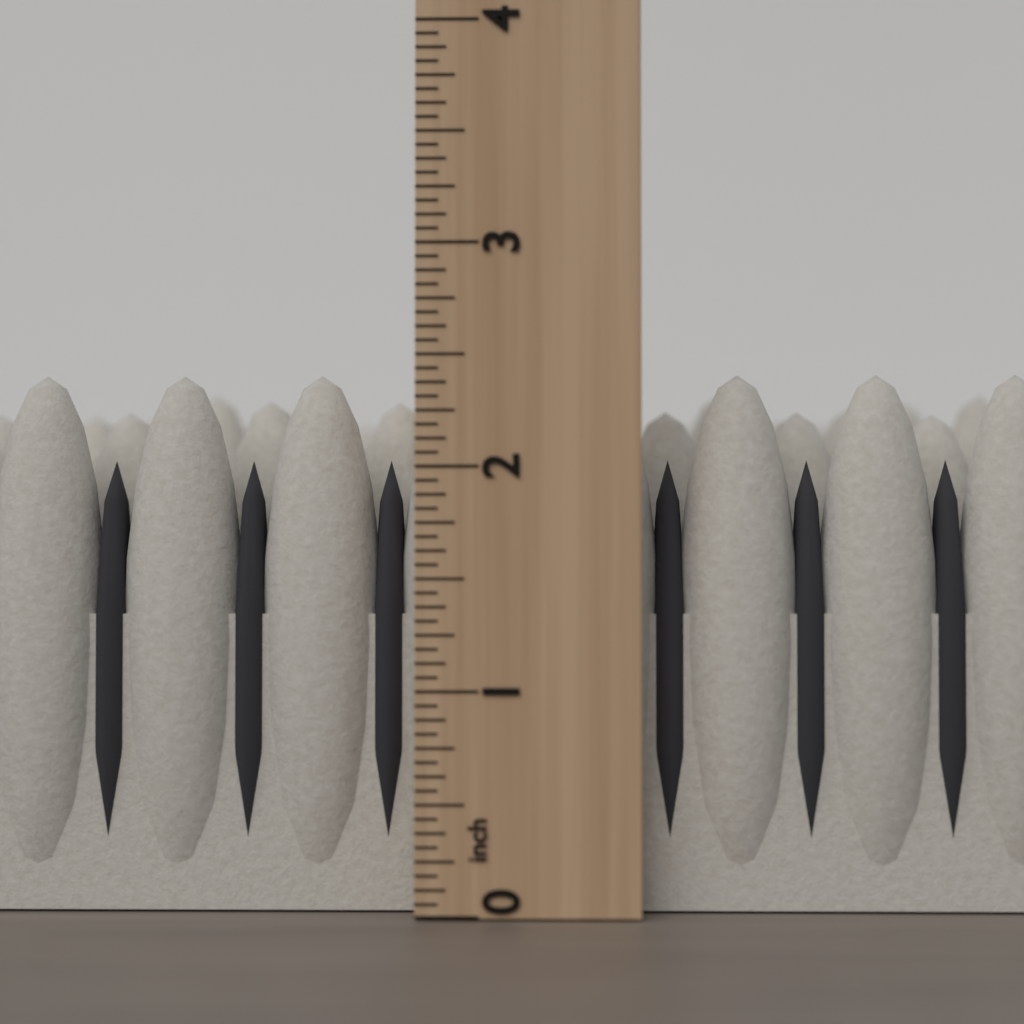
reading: 2.4375 inch
